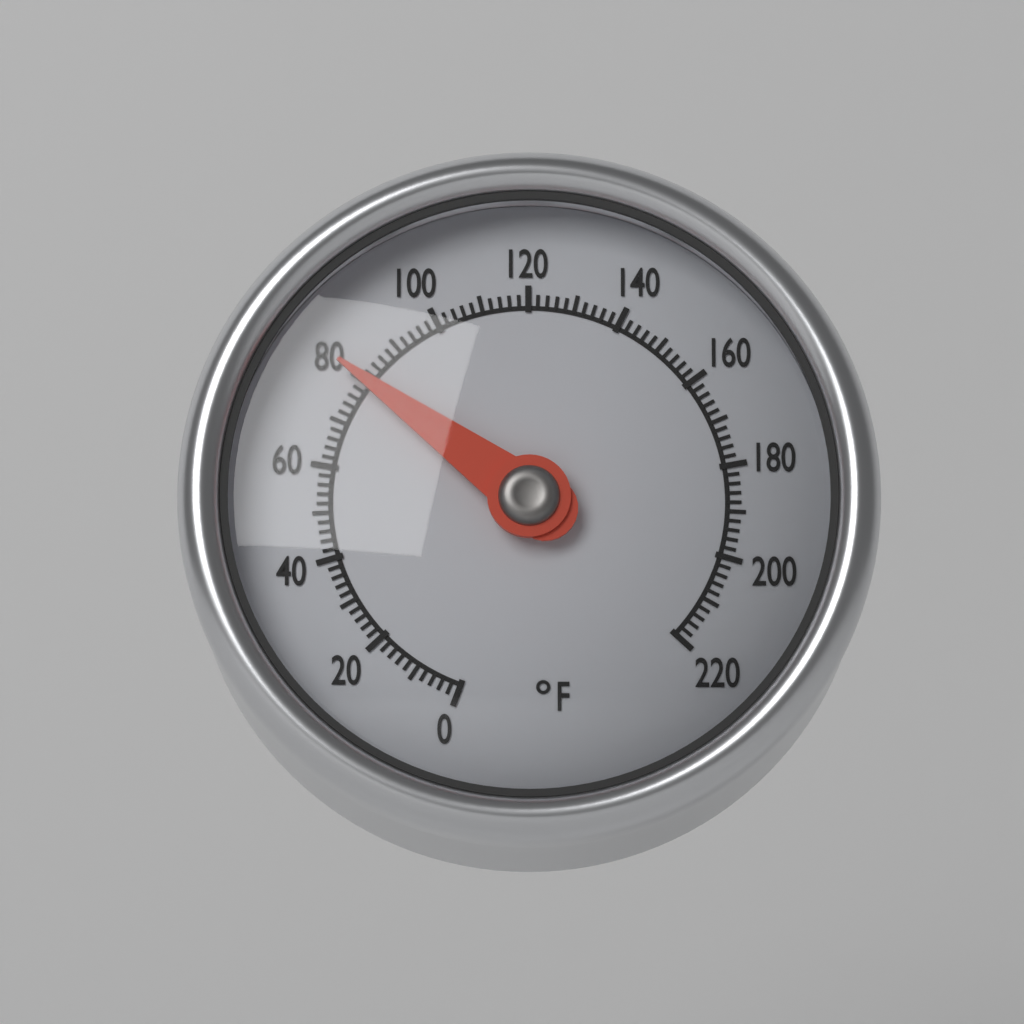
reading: 80 °F
